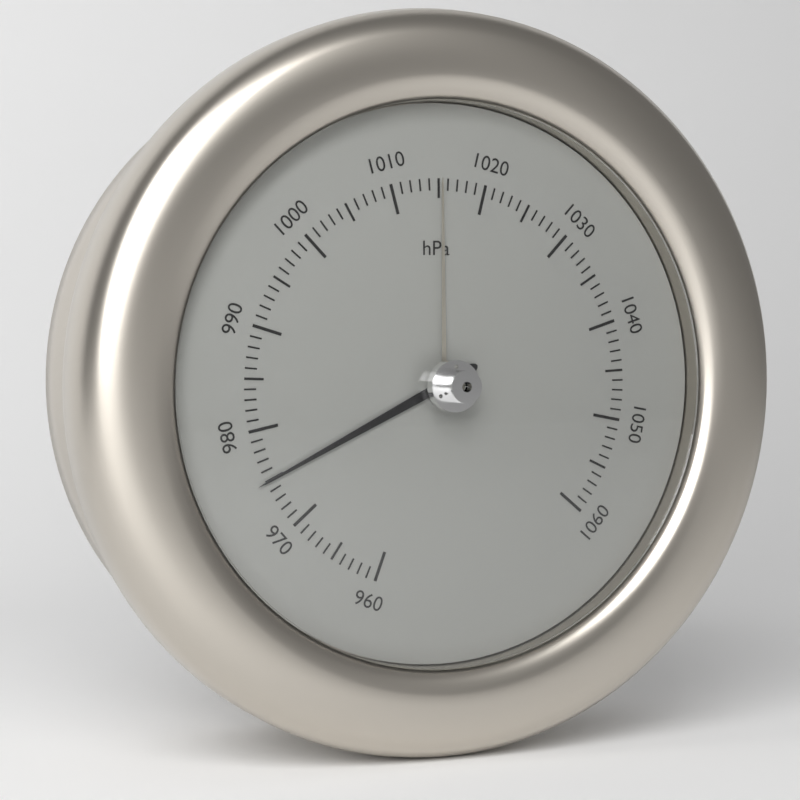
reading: 975 hPa
